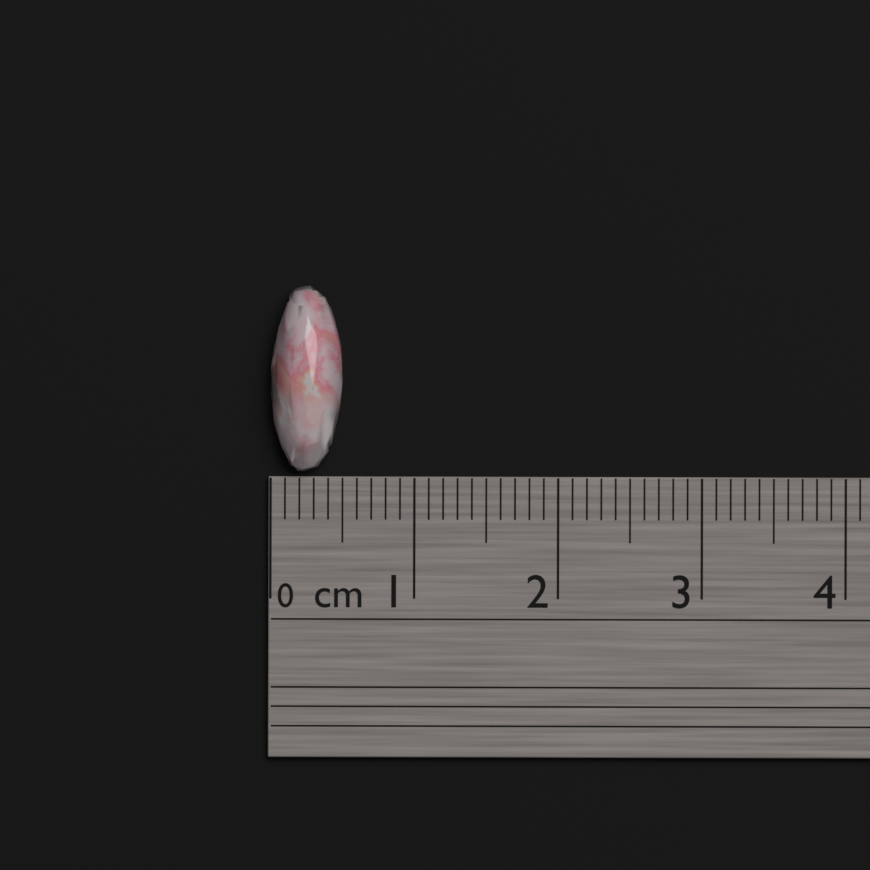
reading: 0.5 cm
